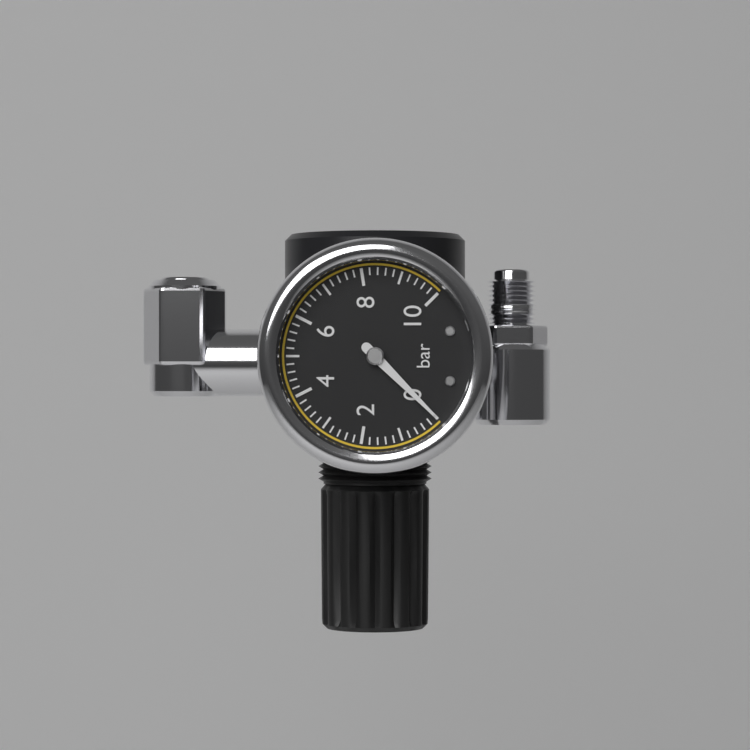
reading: 0.0 bar
